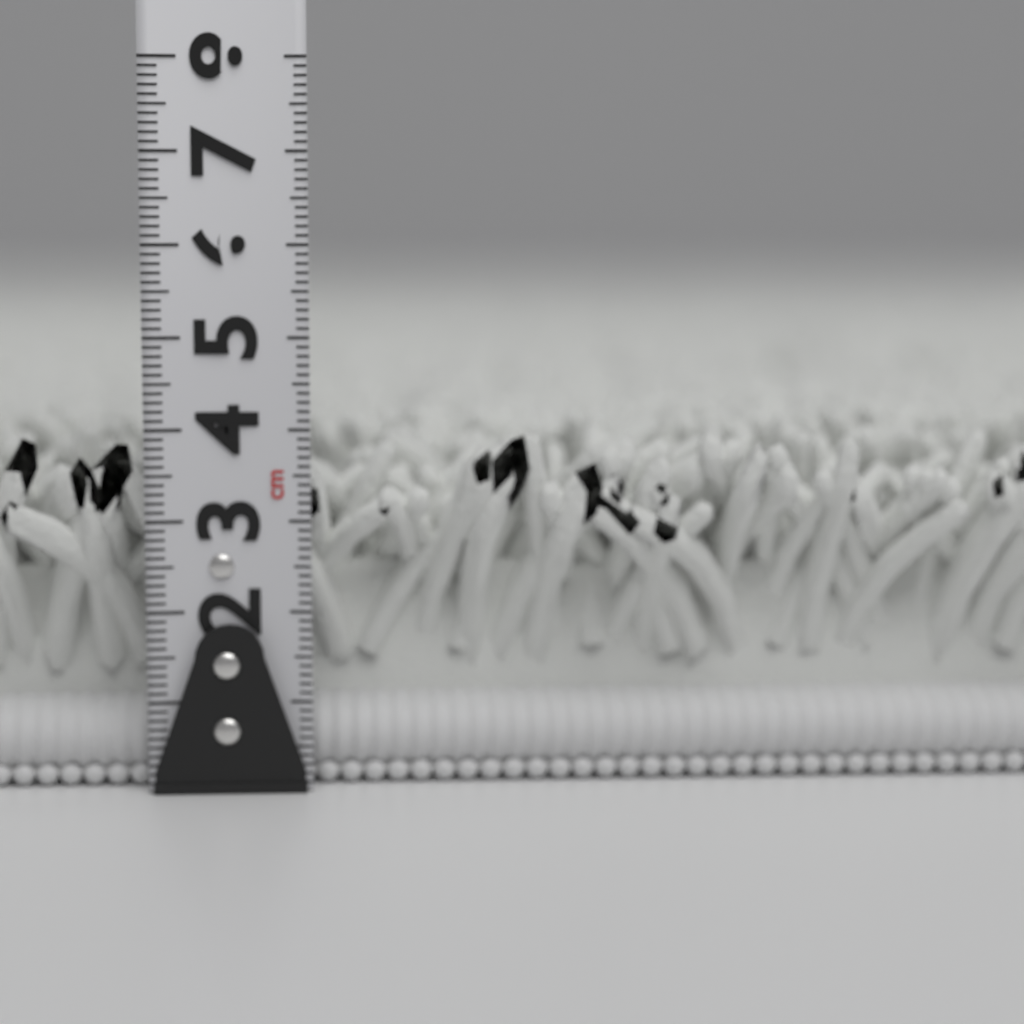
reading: 4.0 cm
